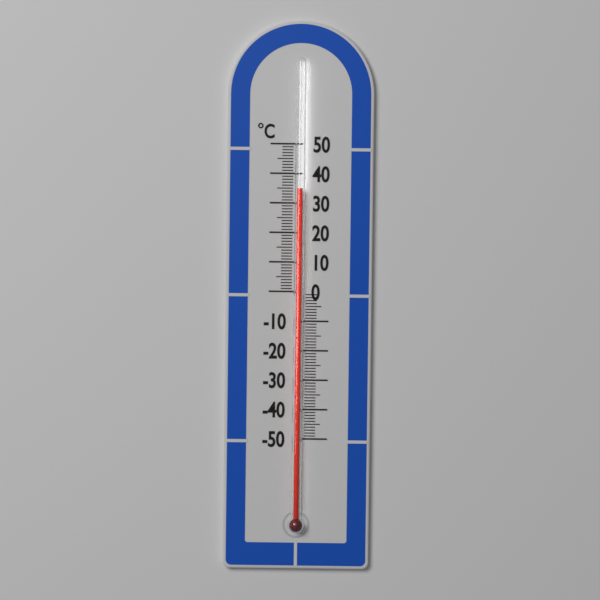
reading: 35 °C
